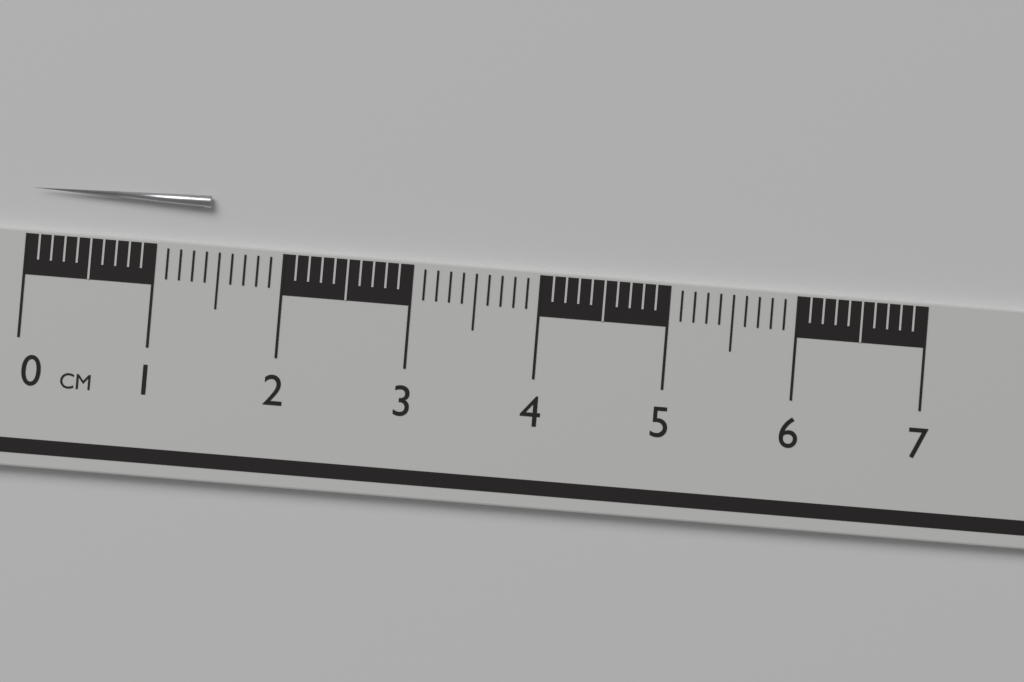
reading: 1.4 cm
